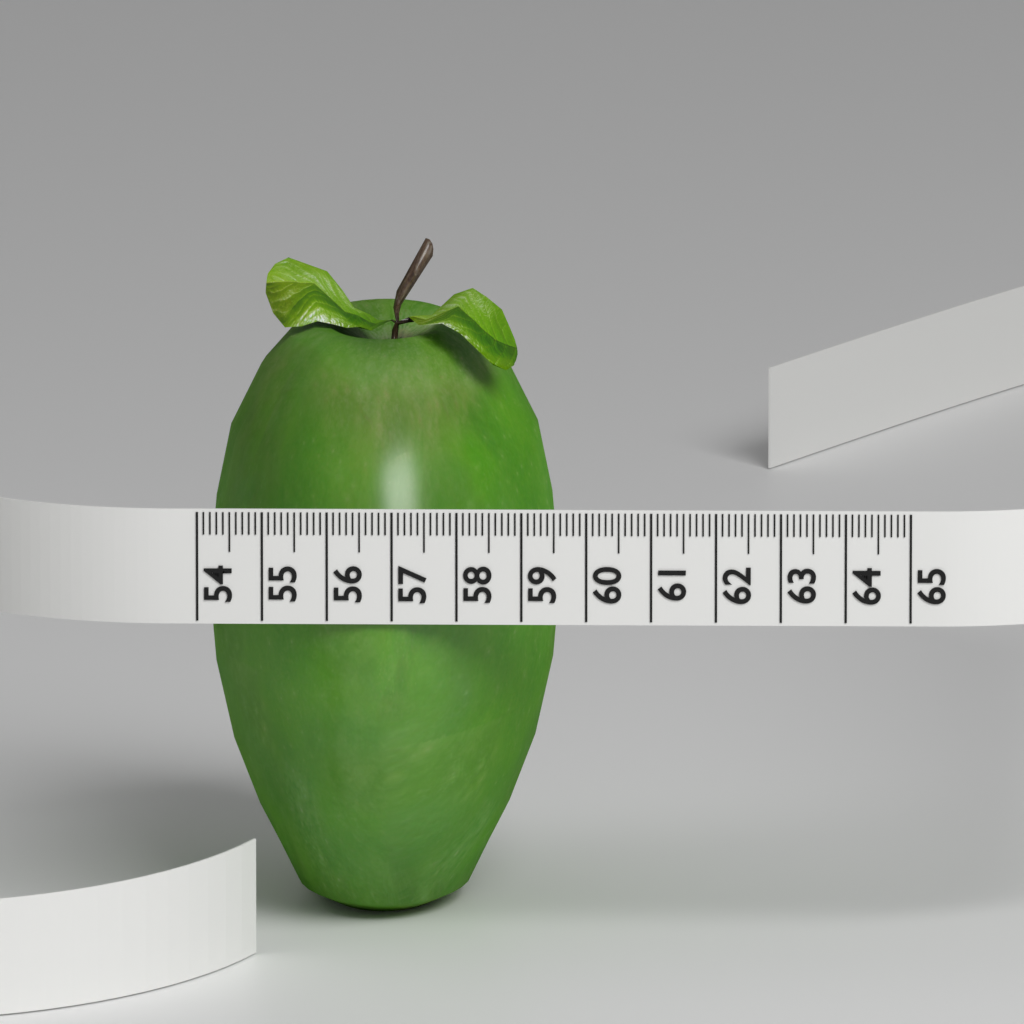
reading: 59.5 (no unit)
